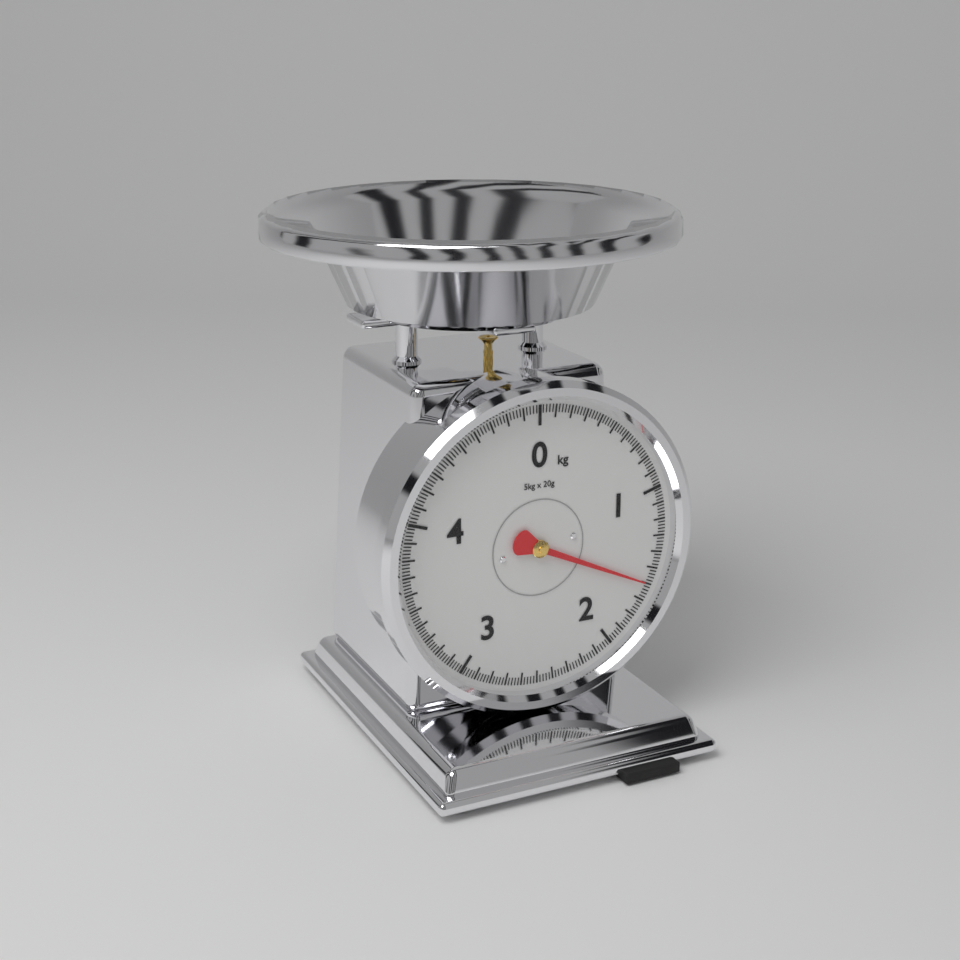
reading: 1.60 kg
